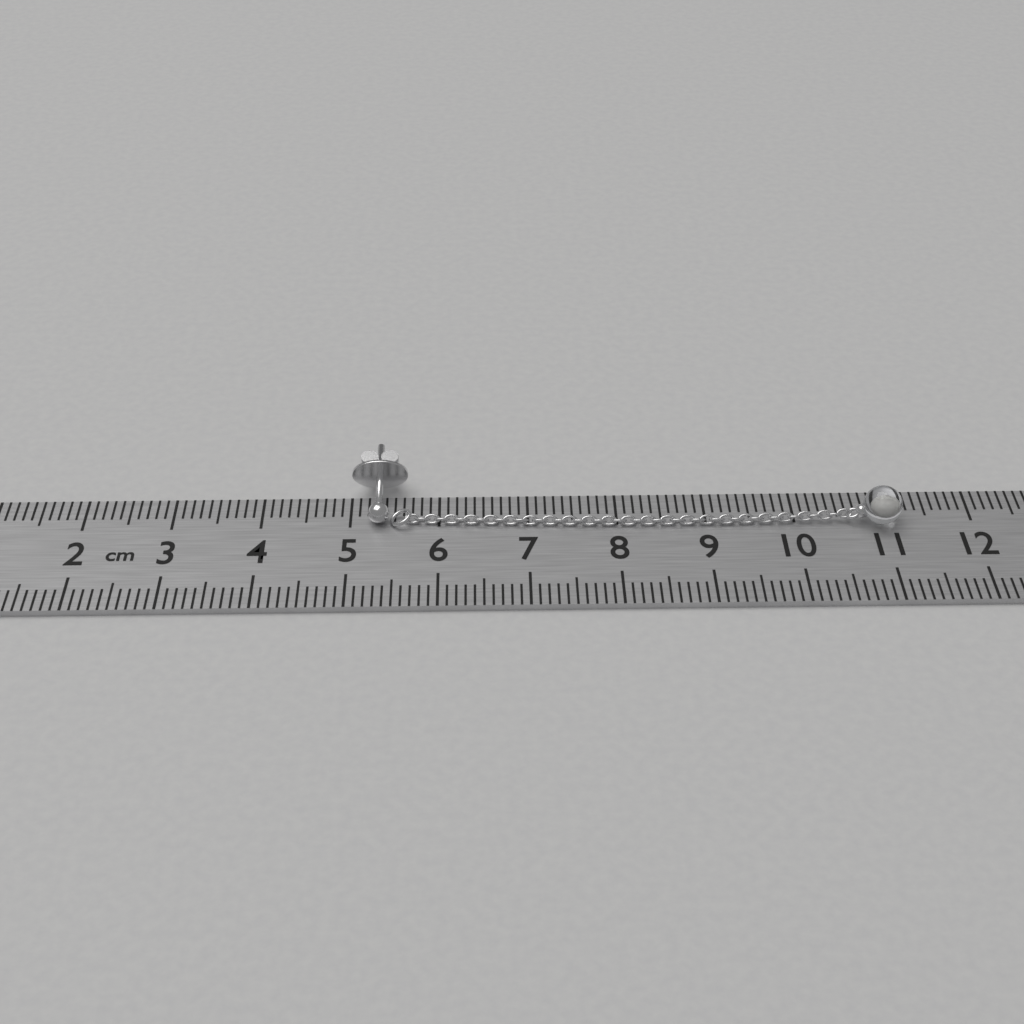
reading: 11.2 cm
